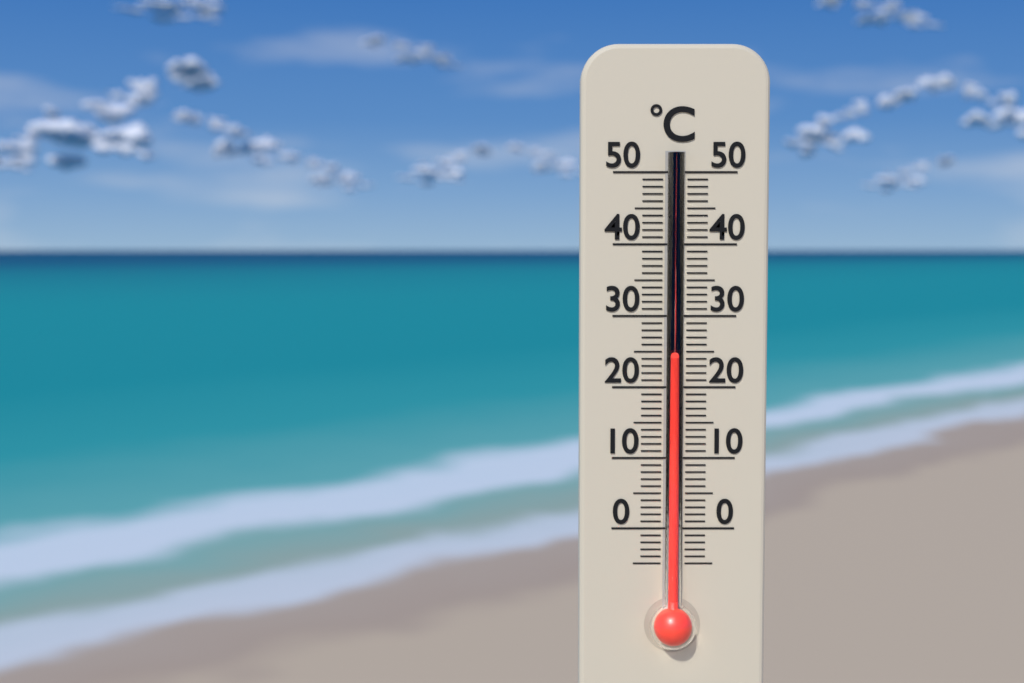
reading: 24 °C
